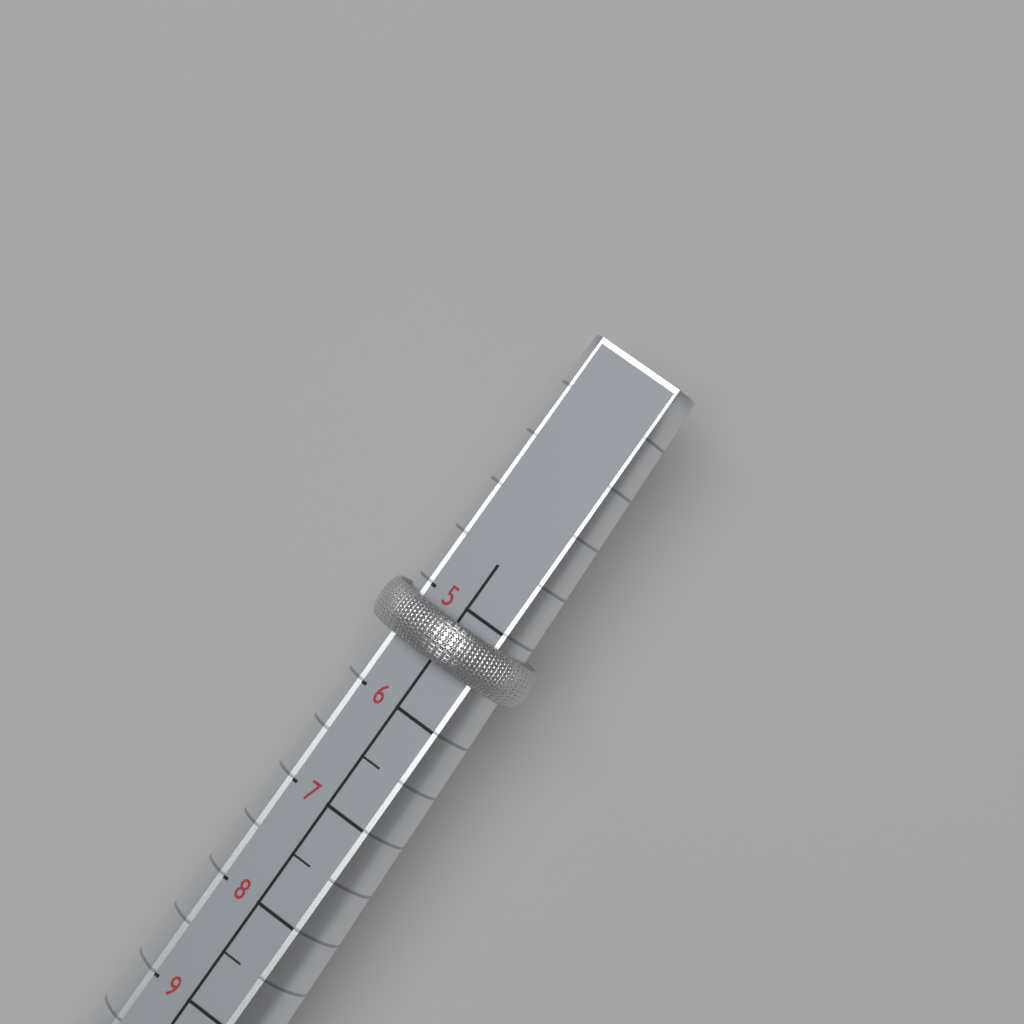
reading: 5.5 (no unit)
